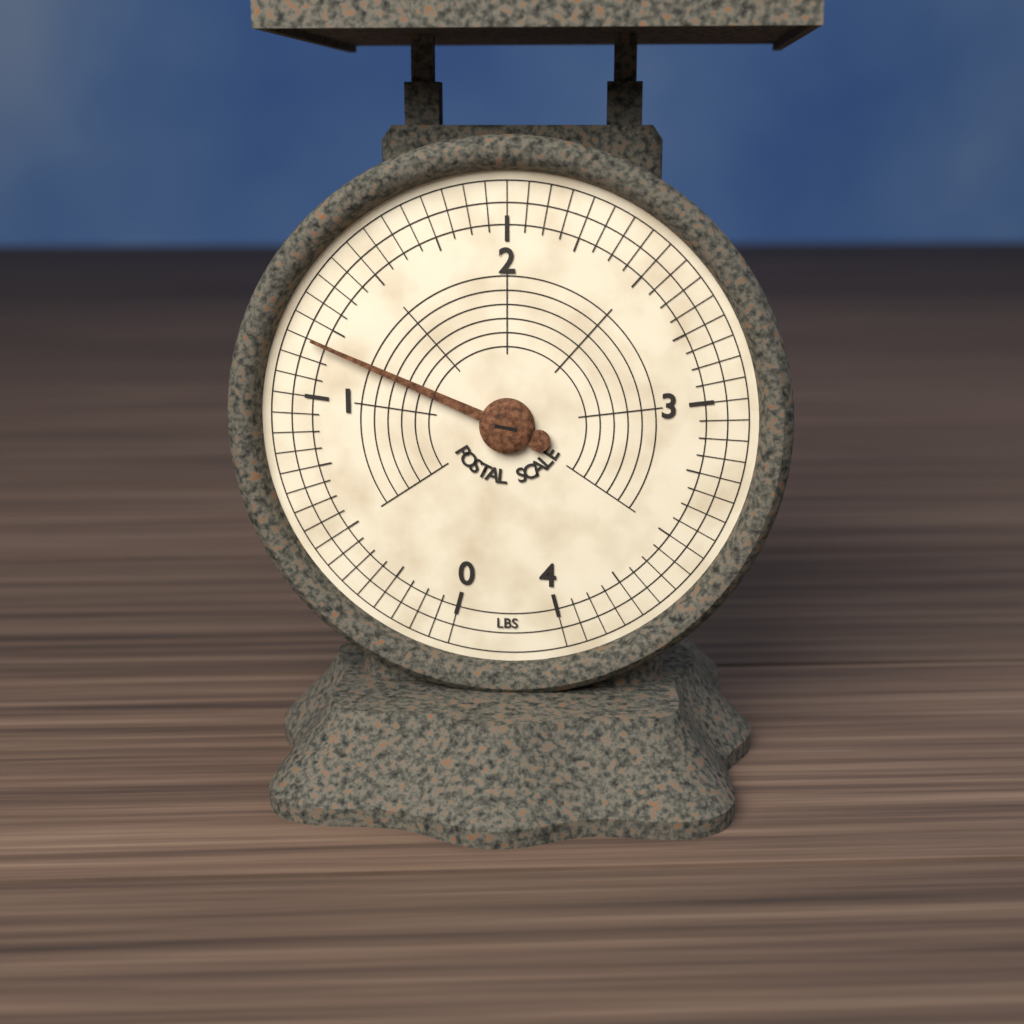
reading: 1.1875 lbs
